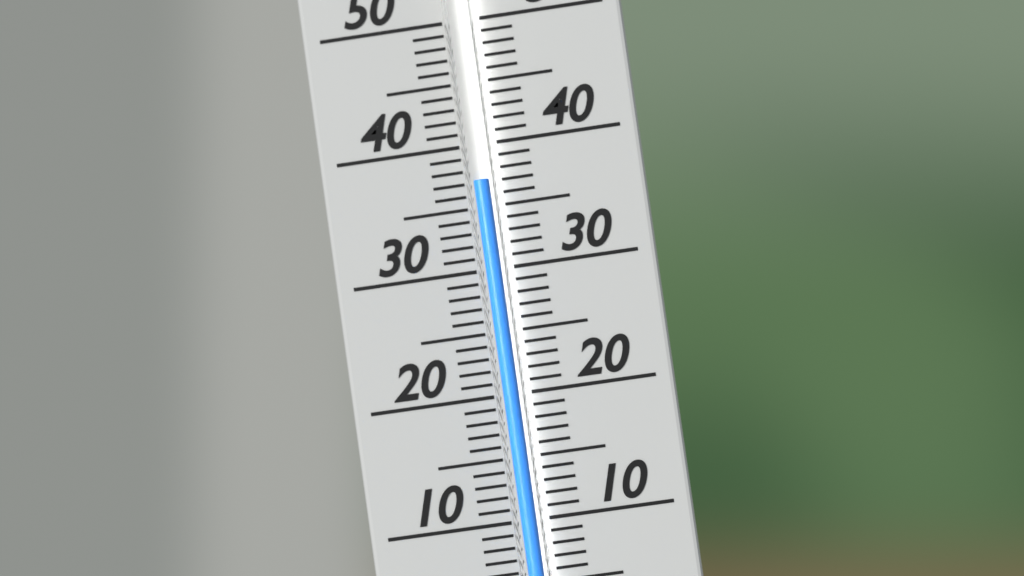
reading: 37 (no unit)
